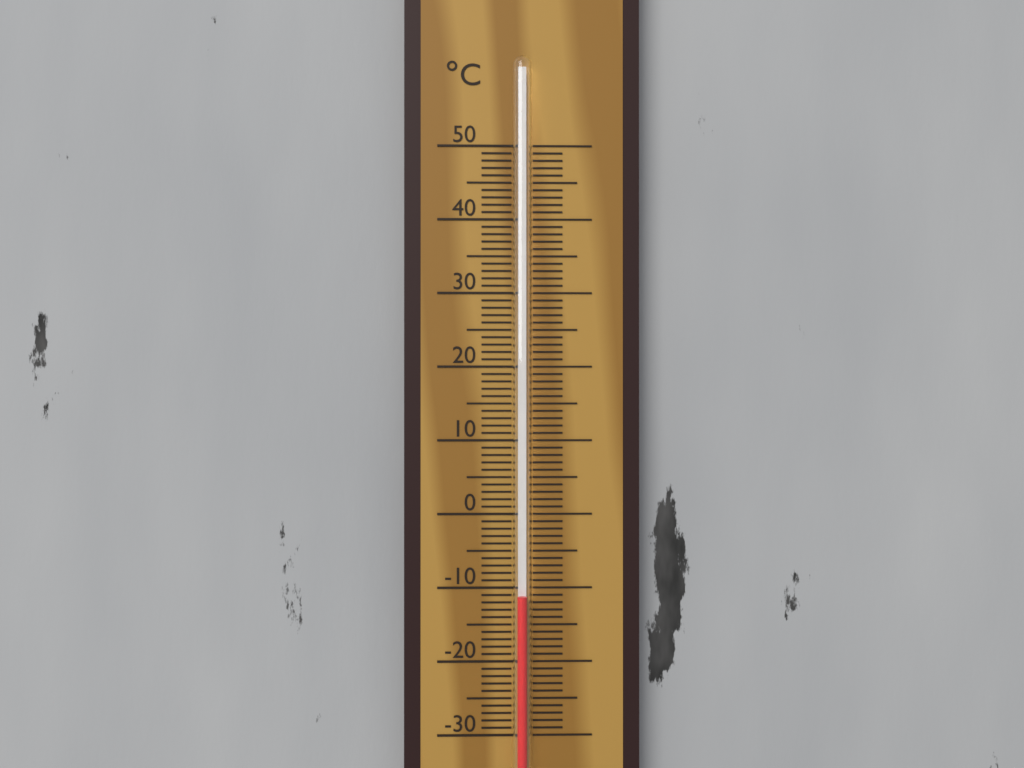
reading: -11 °C
